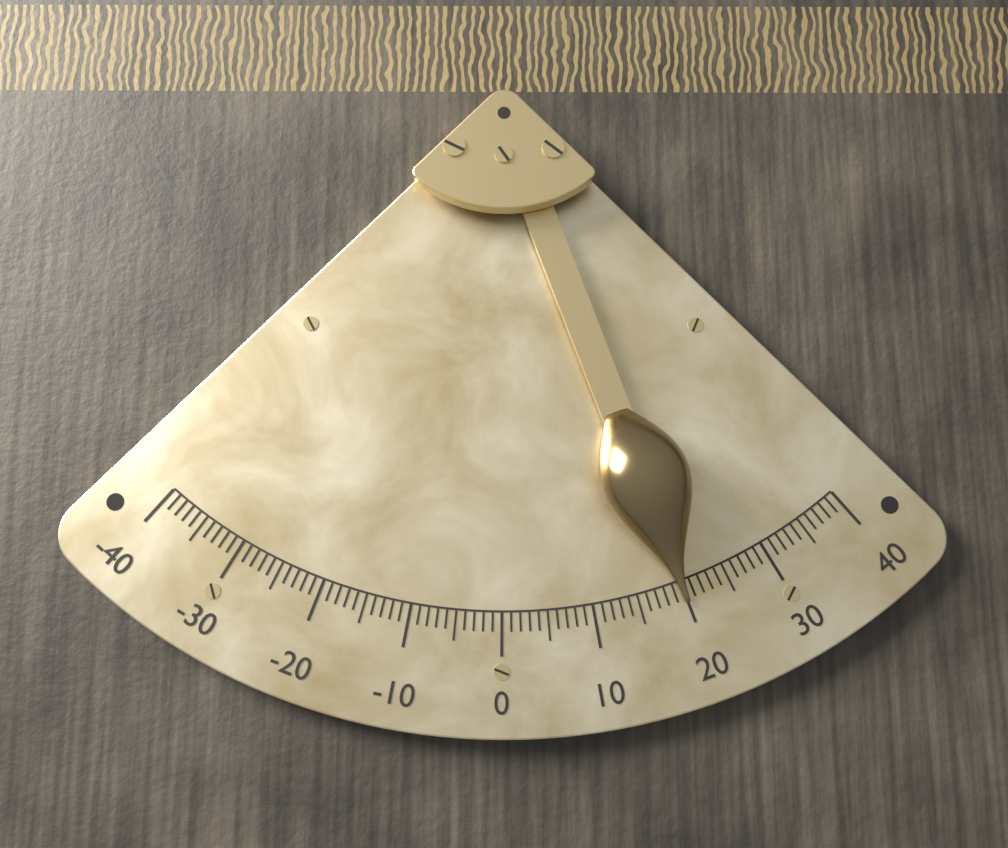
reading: 20 (no unit)
